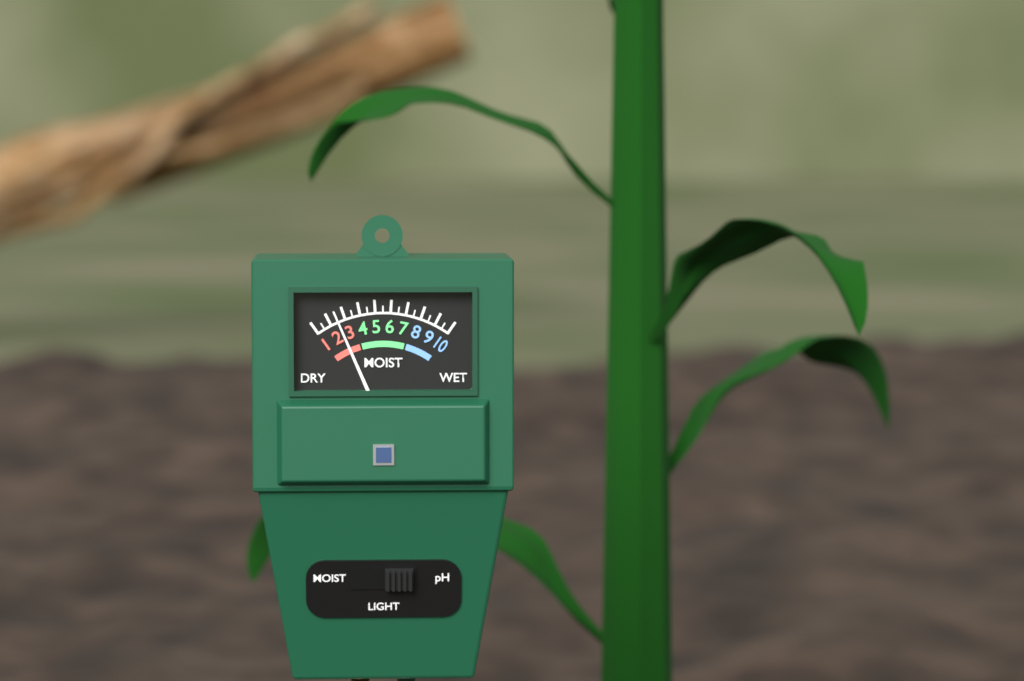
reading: 2.5 (no unit)
